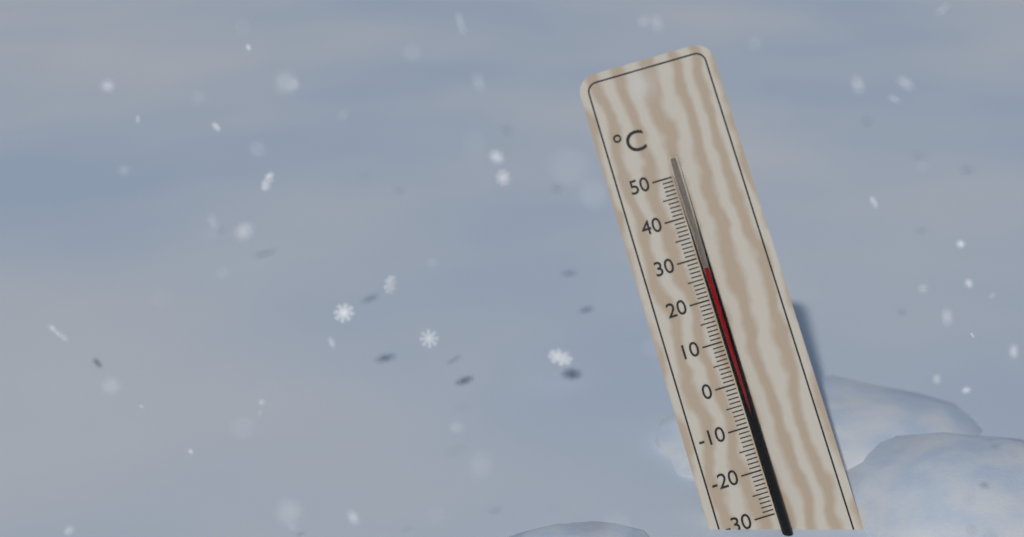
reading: 27 °C
